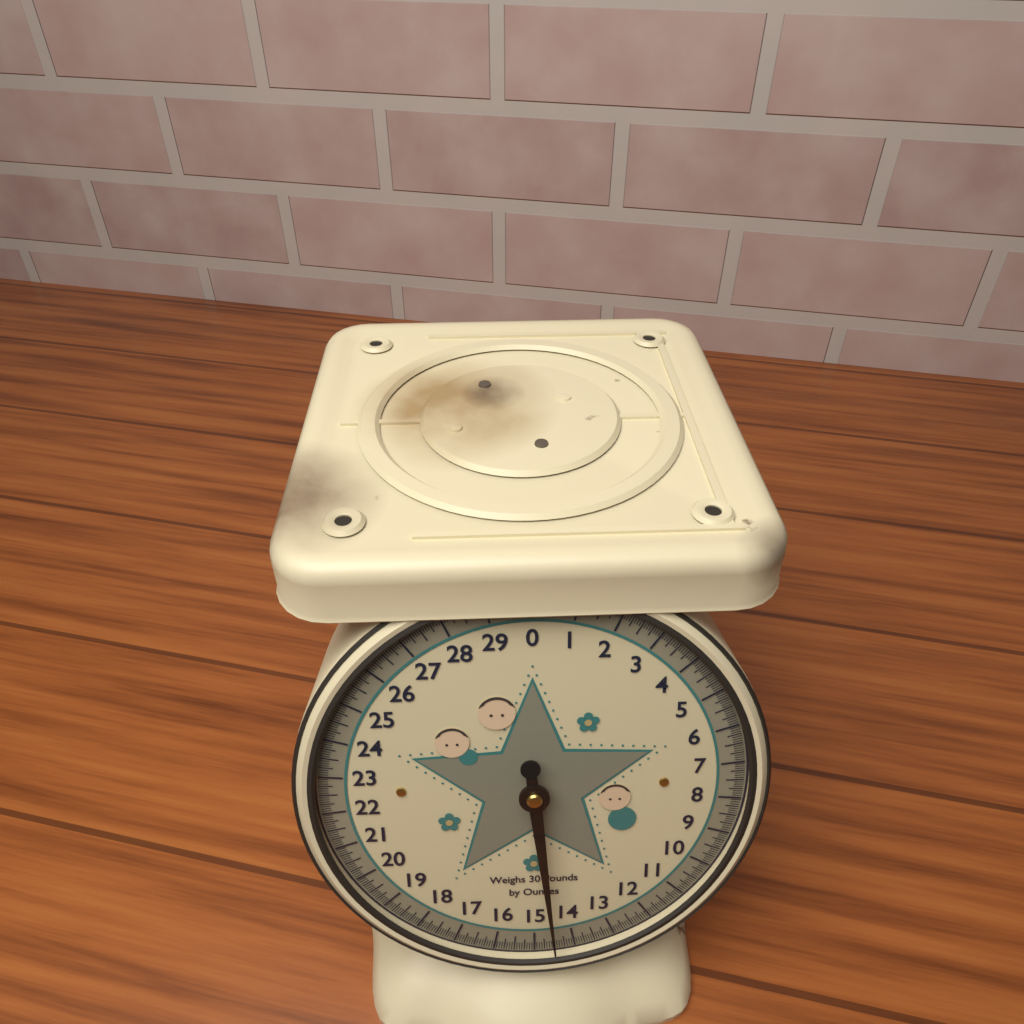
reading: 14.5000 lb
